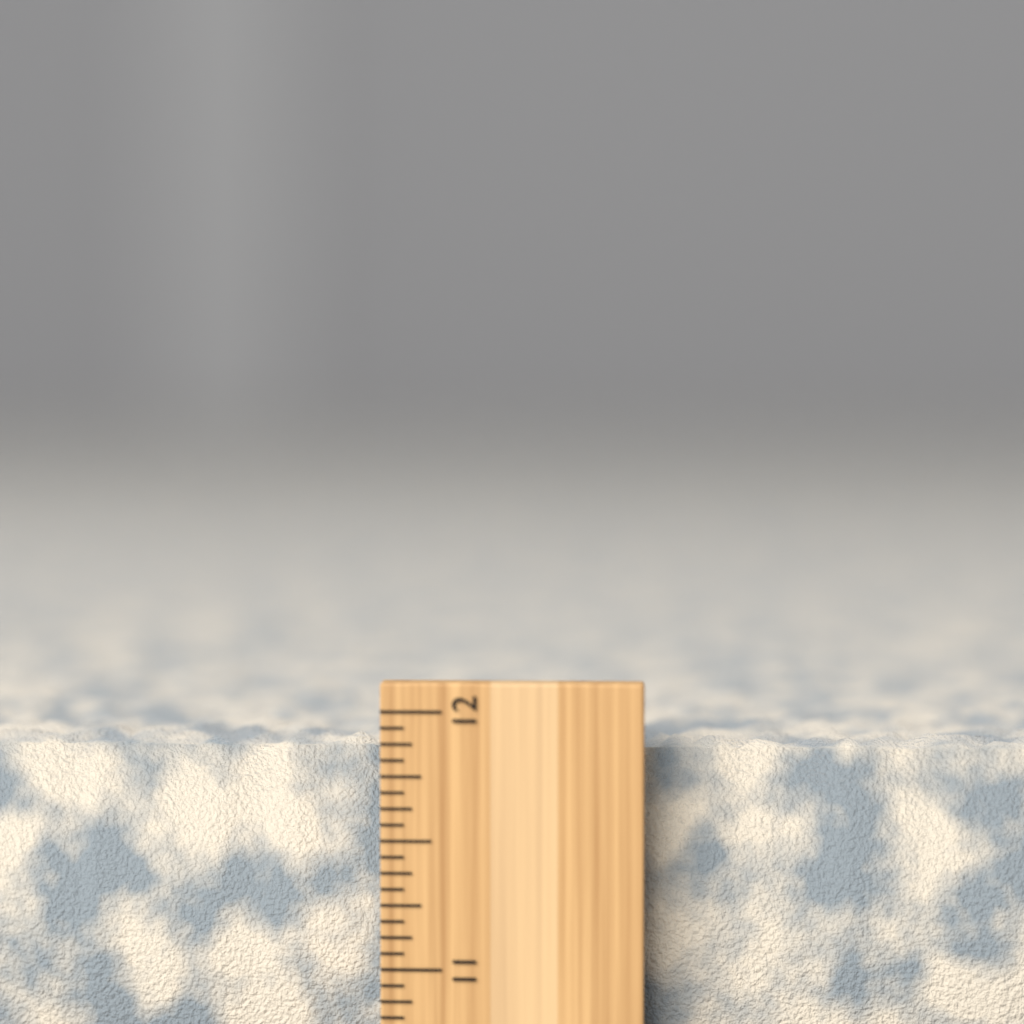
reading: 11.8750 inch
